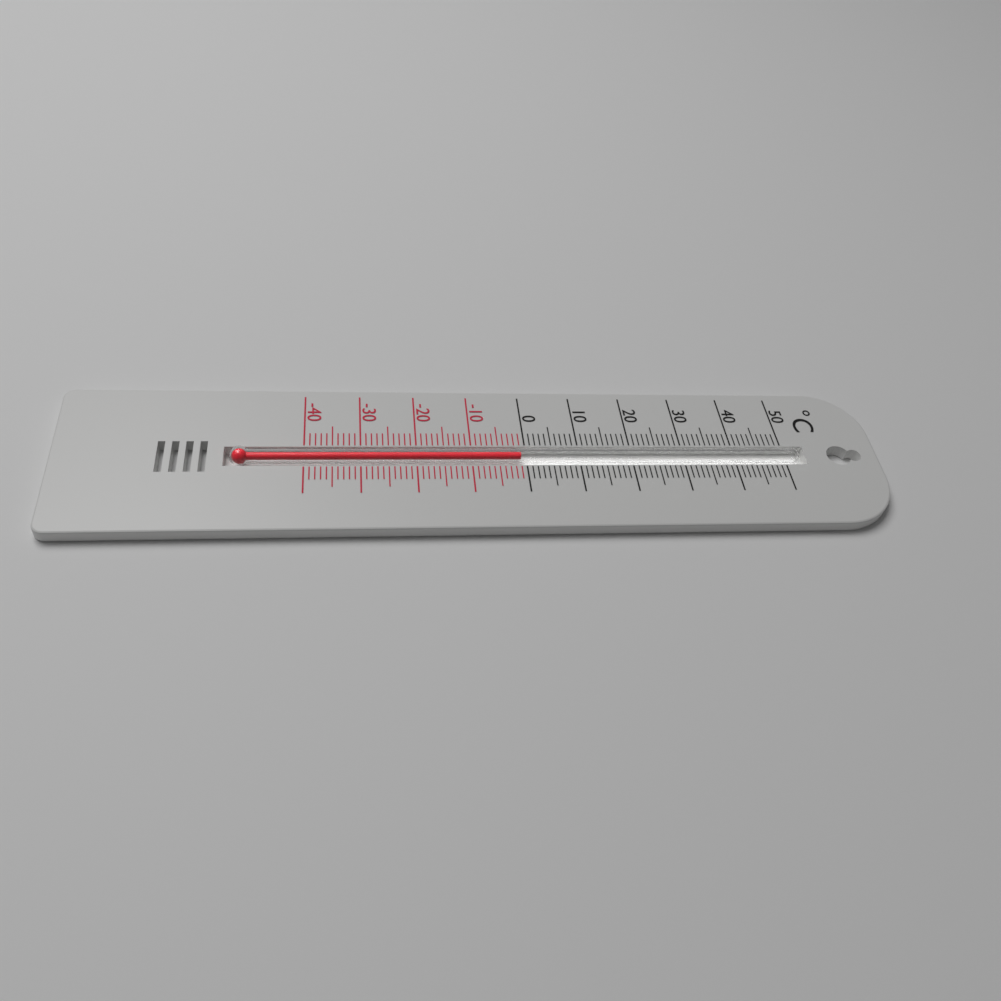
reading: -1 °C
